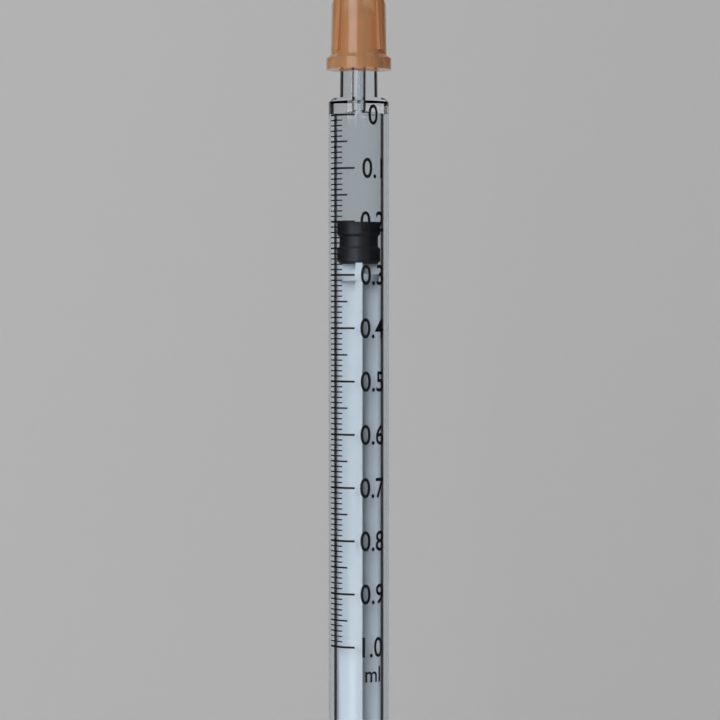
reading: 0.20 ml
